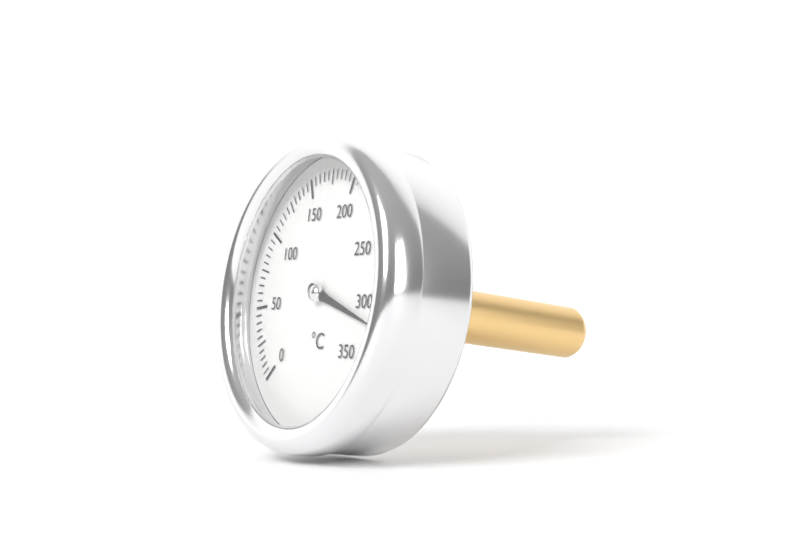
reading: 315 °C
